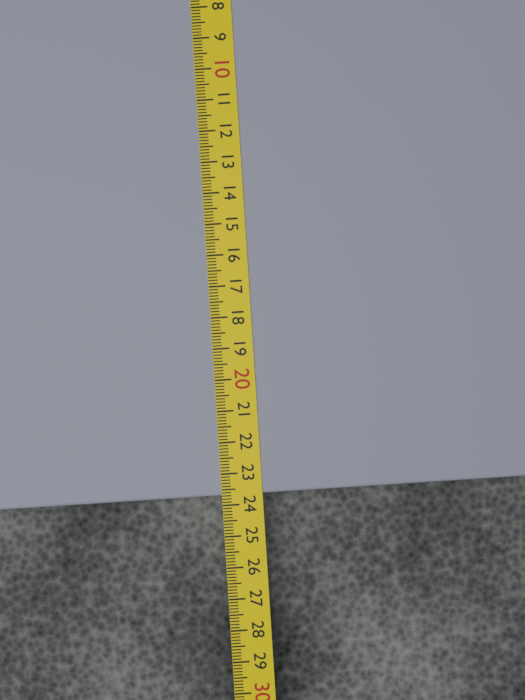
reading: 23.7 cm
